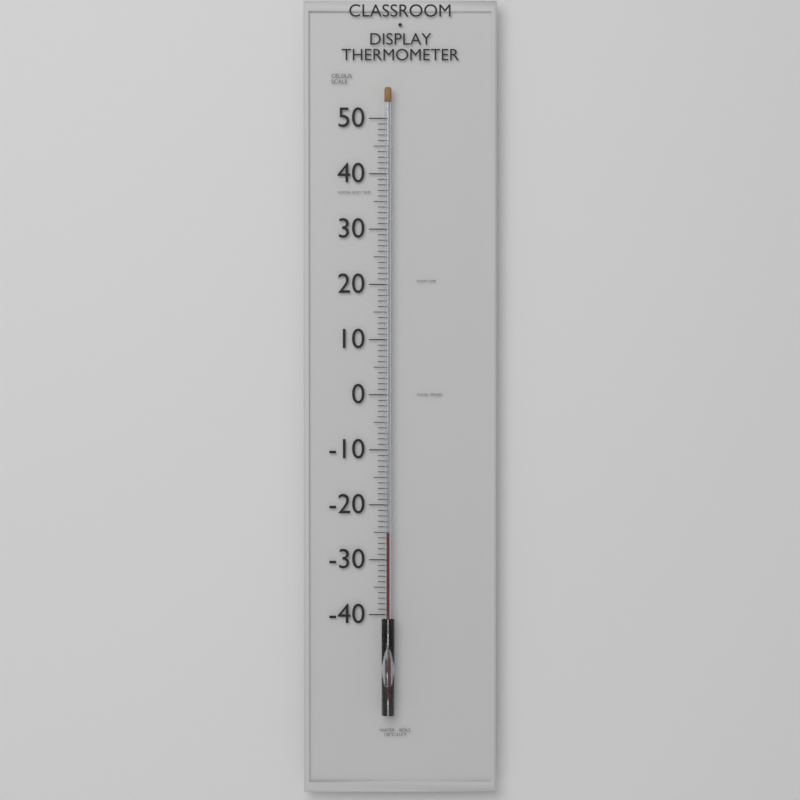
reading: -25 °C
